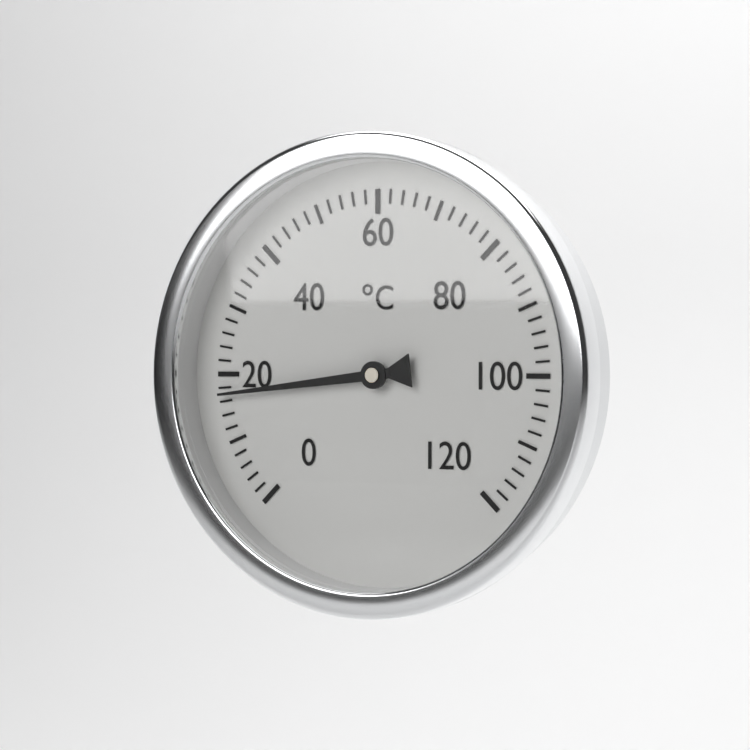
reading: 17 °C
